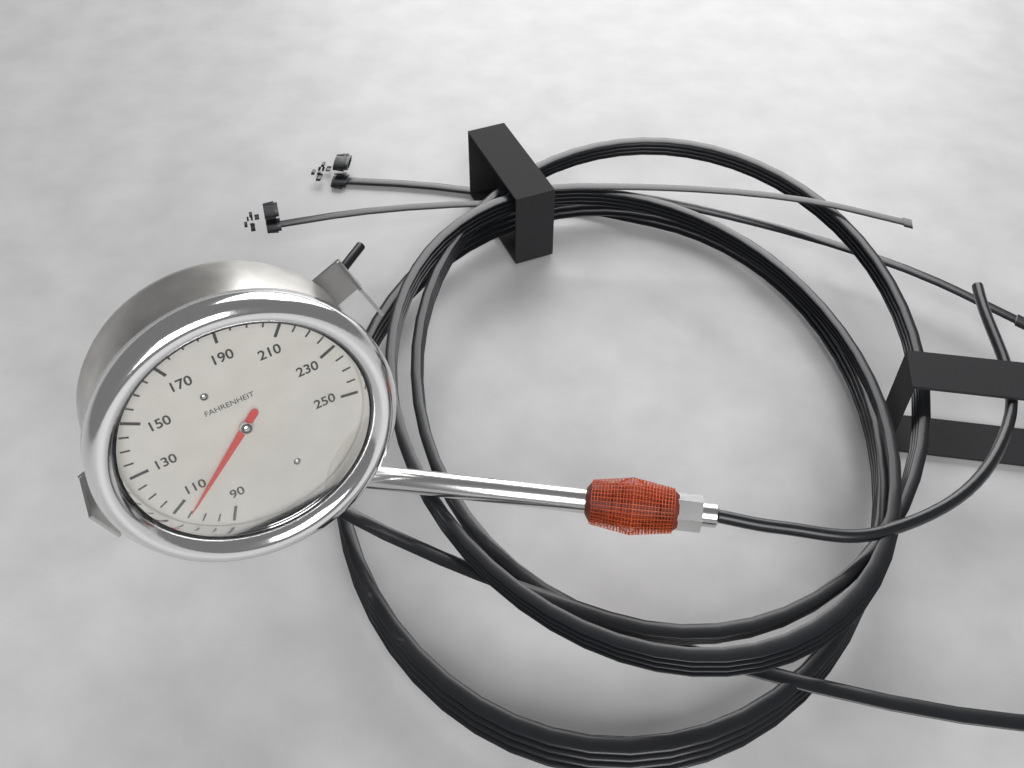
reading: 105 °F
